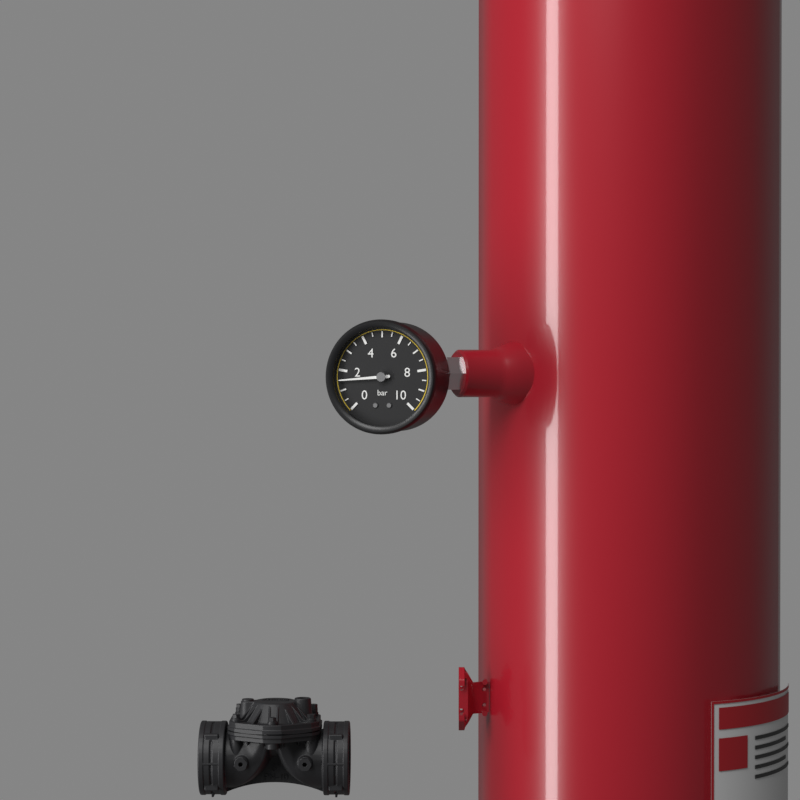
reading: 1.5 bar
